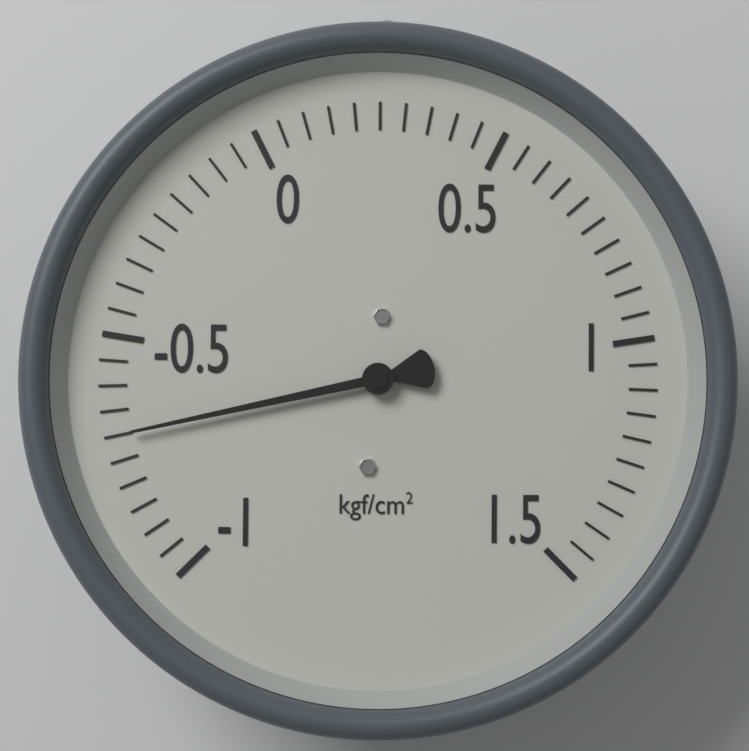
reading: -0.70 kgf/cm²
